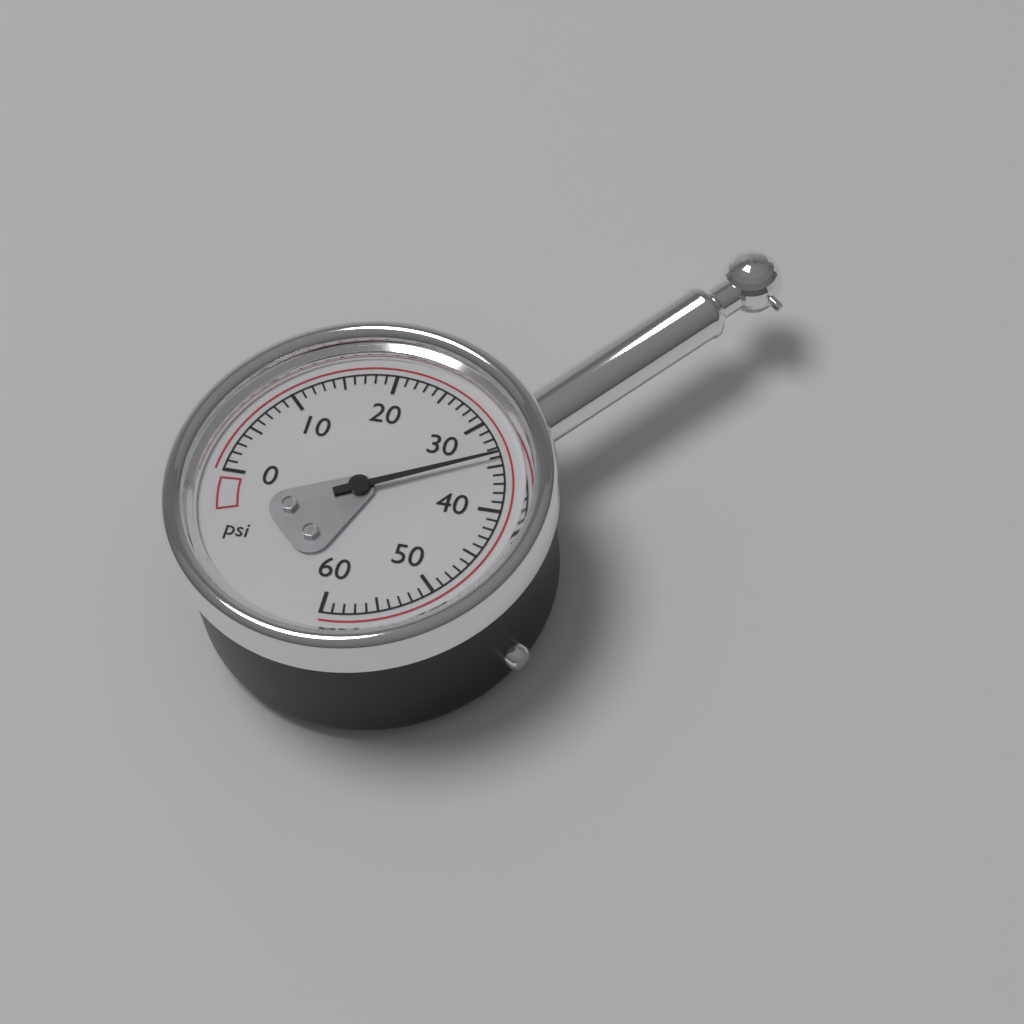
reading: 34 psi
